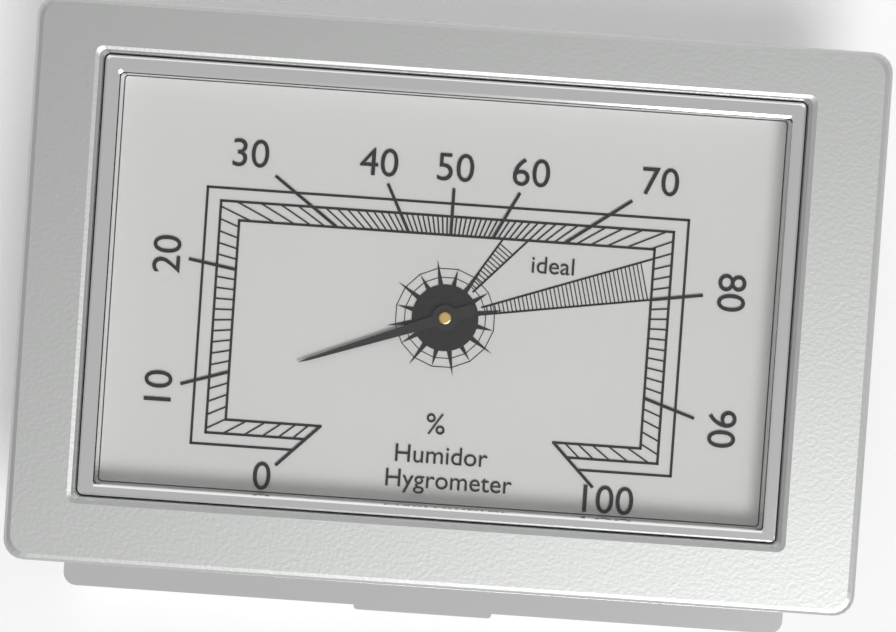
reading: 9 %
